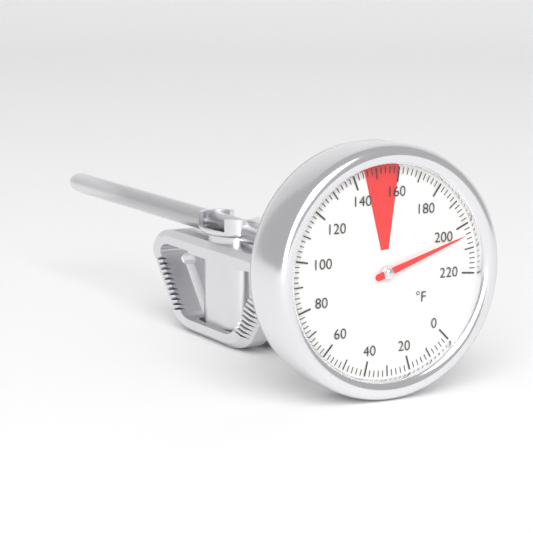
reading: 204 °F
